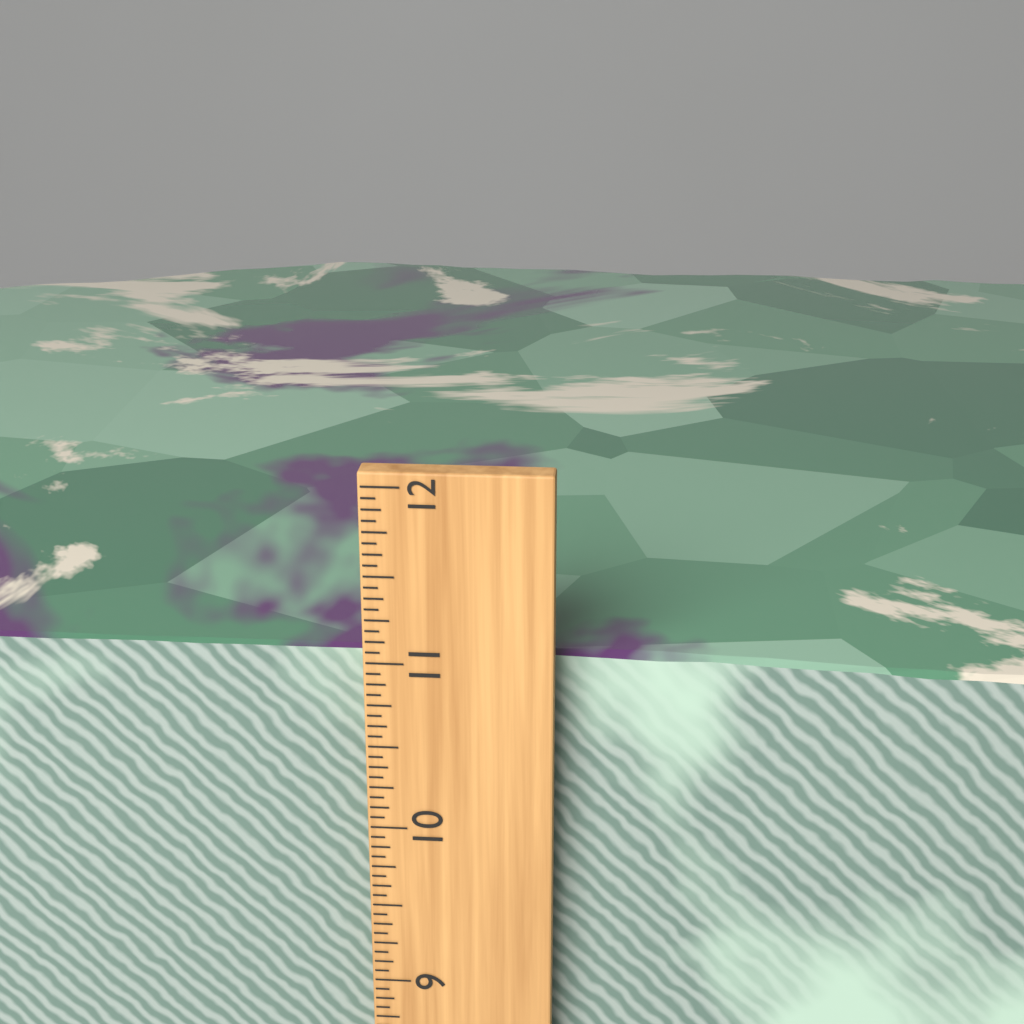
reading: 11.0000 inch
